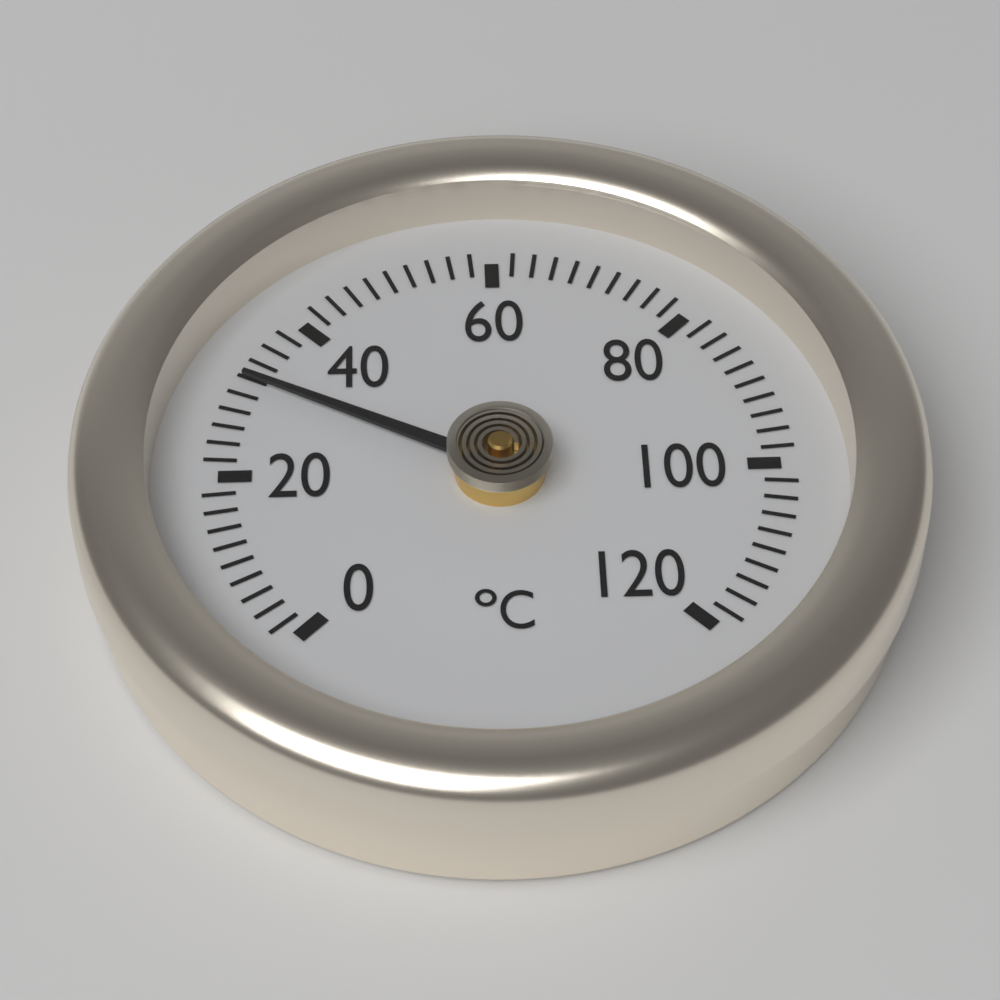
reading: 32 °C
